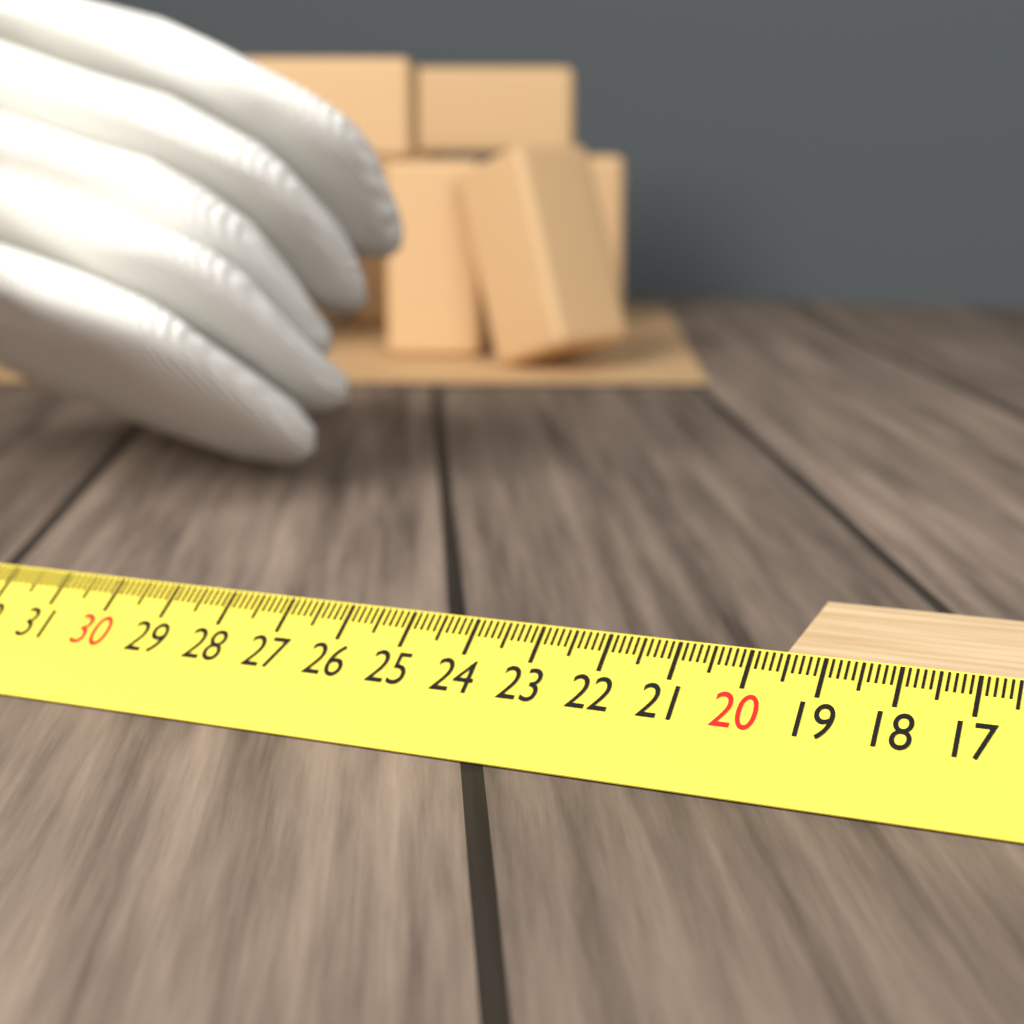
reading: 19.6 cm
